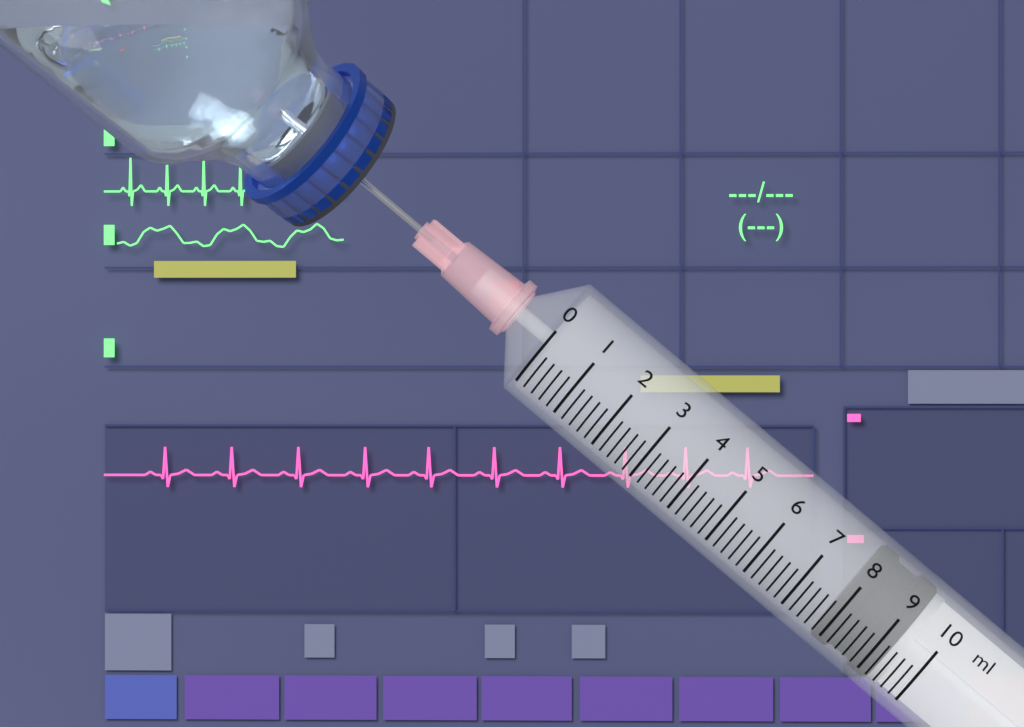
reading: 7.8 ml
